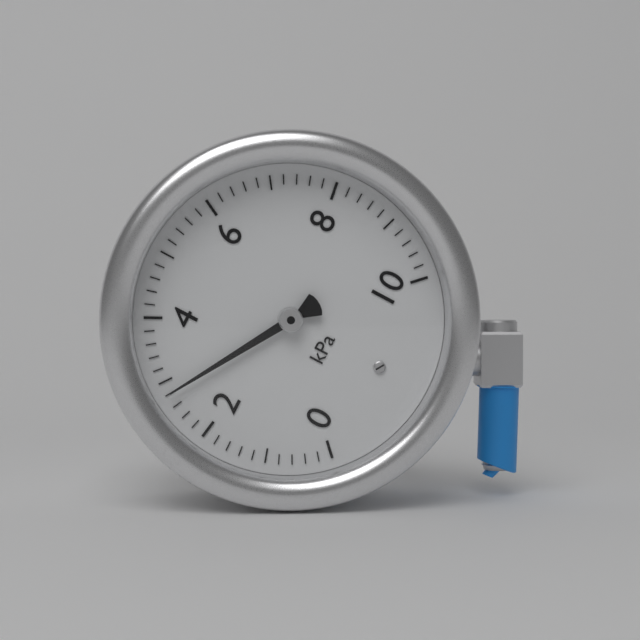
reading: 2.8 kPa
